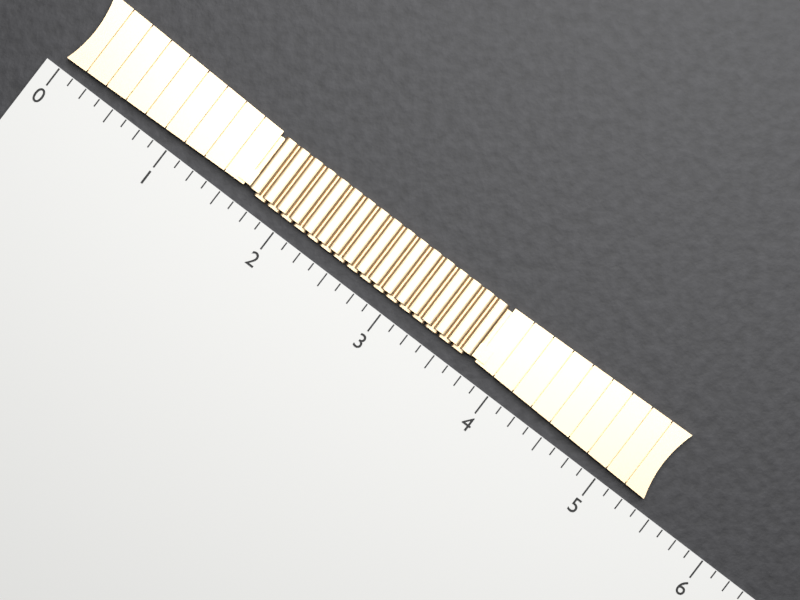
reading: 5.375 (no unit)
